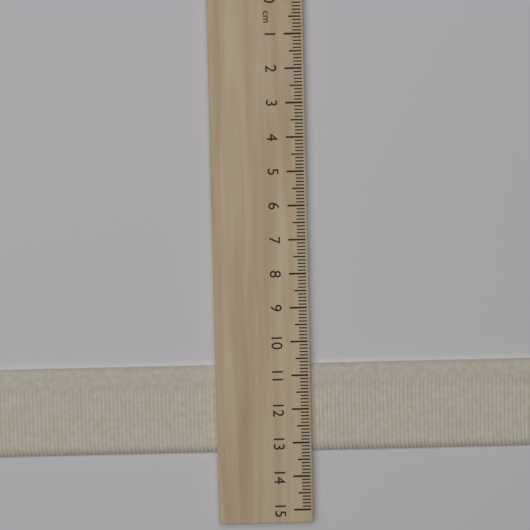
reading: 13.3 cm
